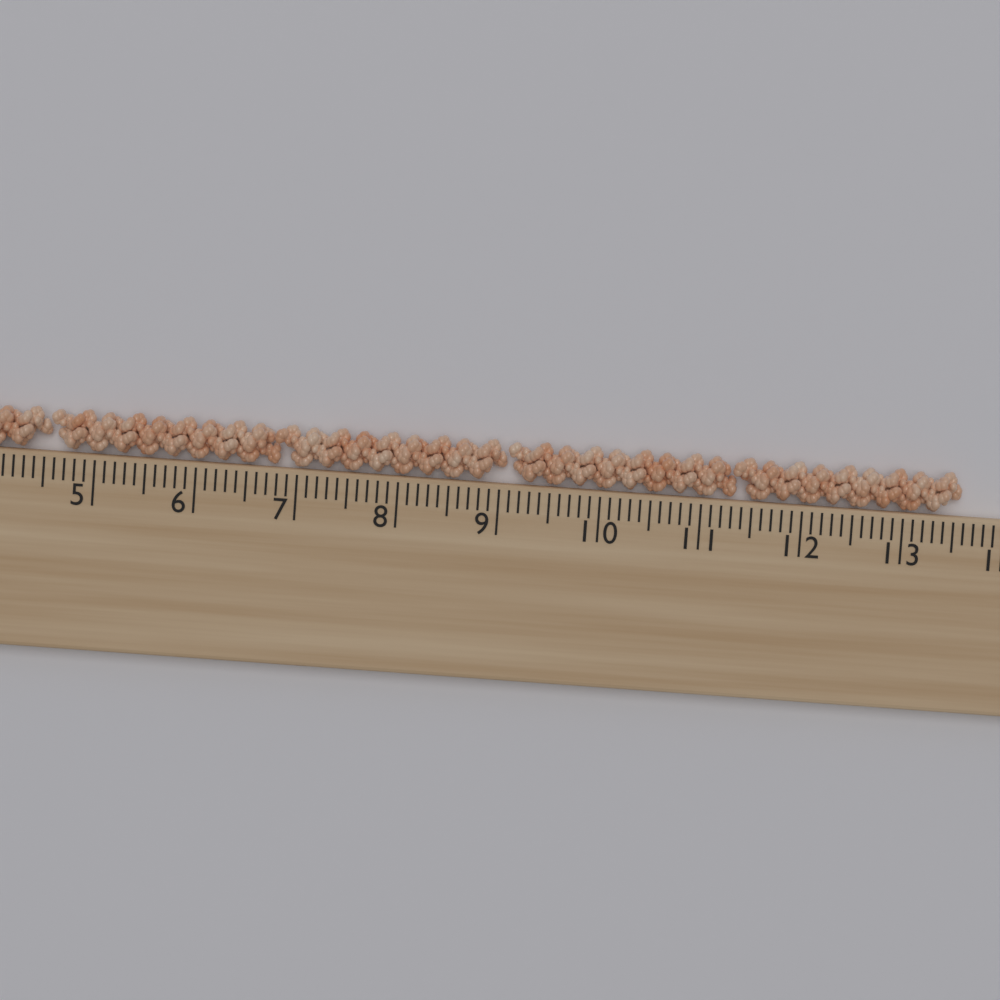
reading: 13.6 cm
